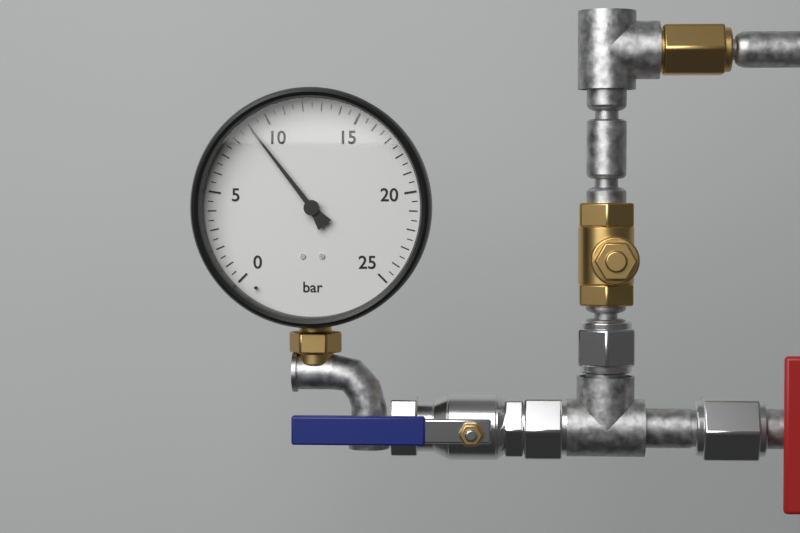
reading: 9.0 bar
